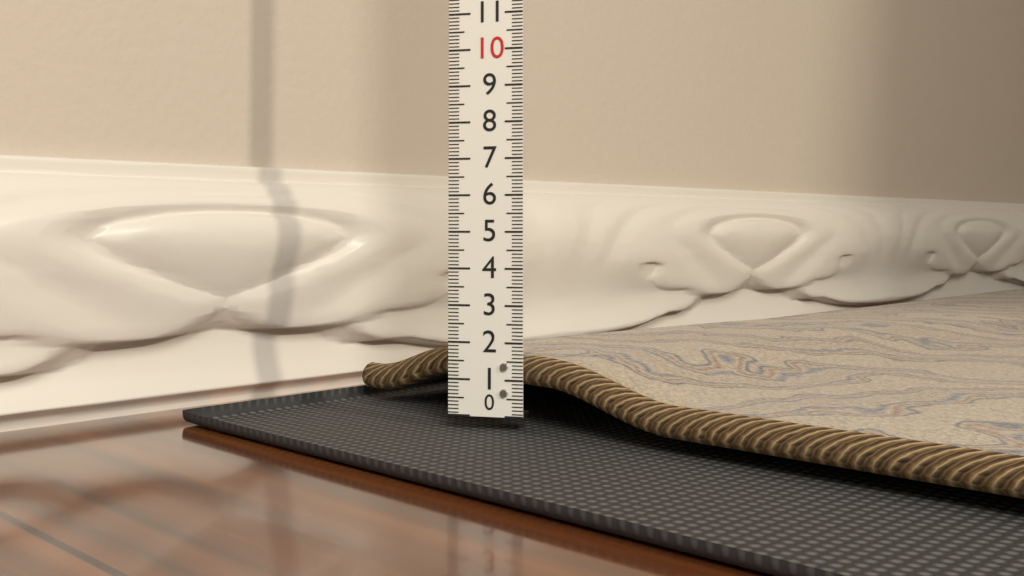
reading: 1.6 (no unit)
